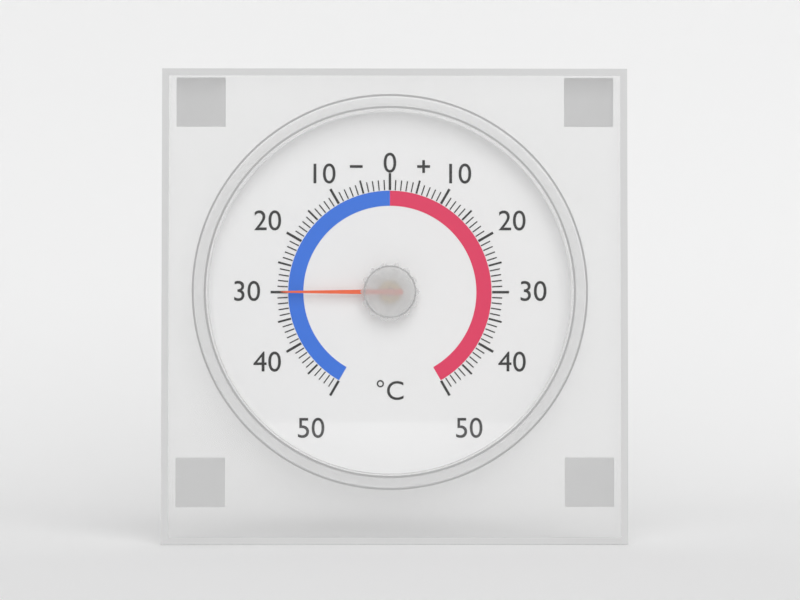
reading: -30 °C
